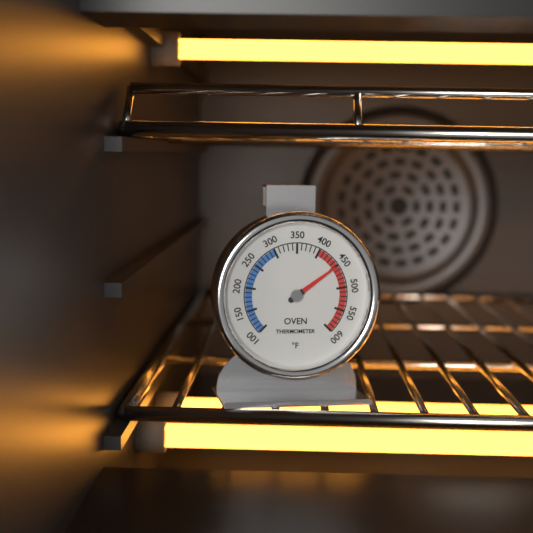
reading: 450 °F
